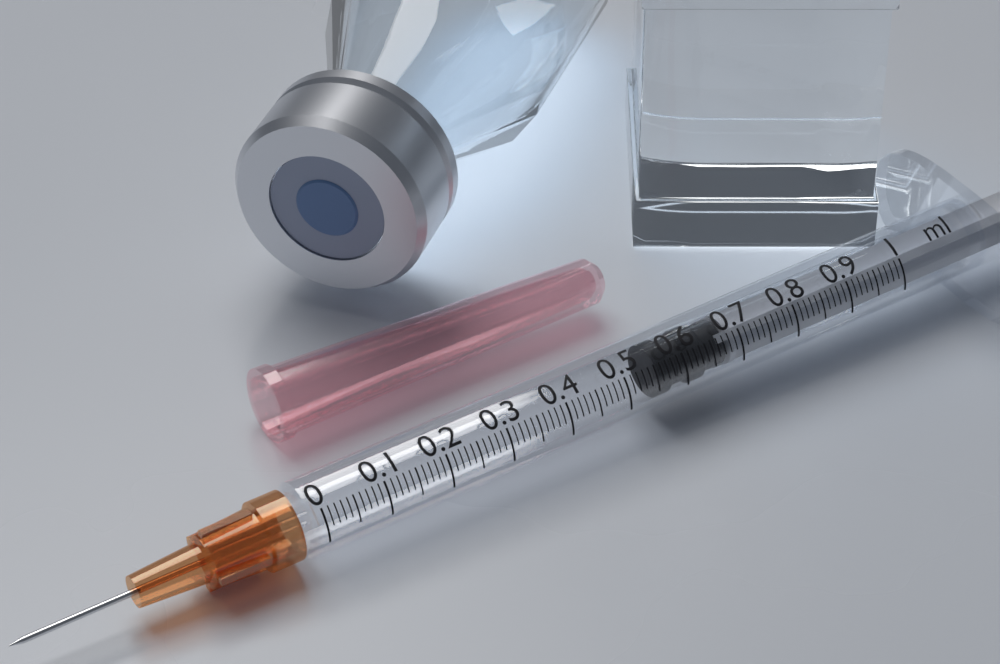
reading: 0.56 ml
